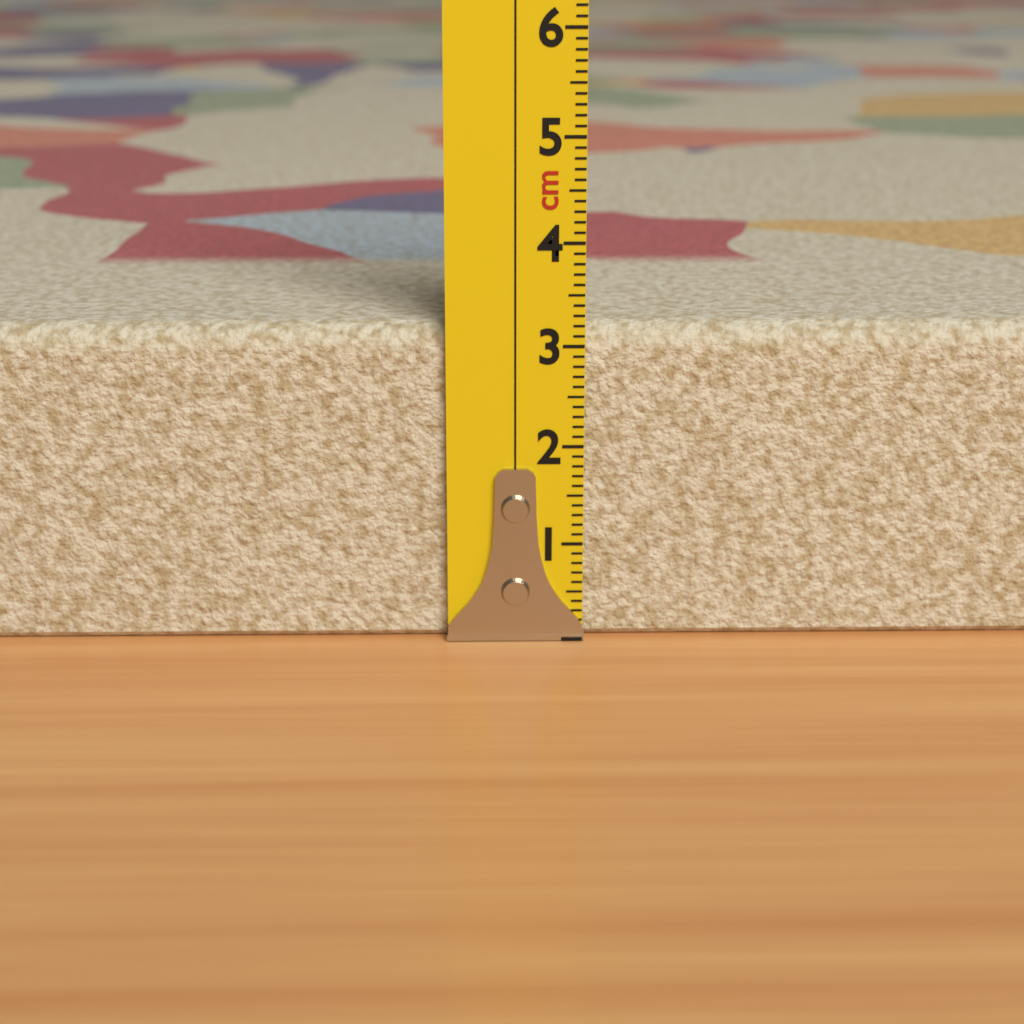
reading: 3.2 cm
